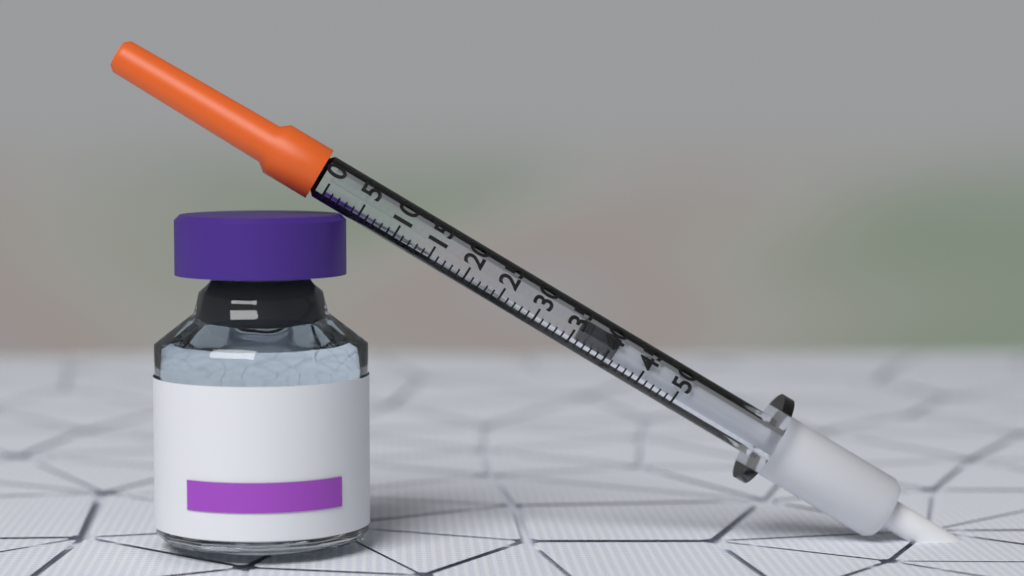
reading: 36 (no unit)
